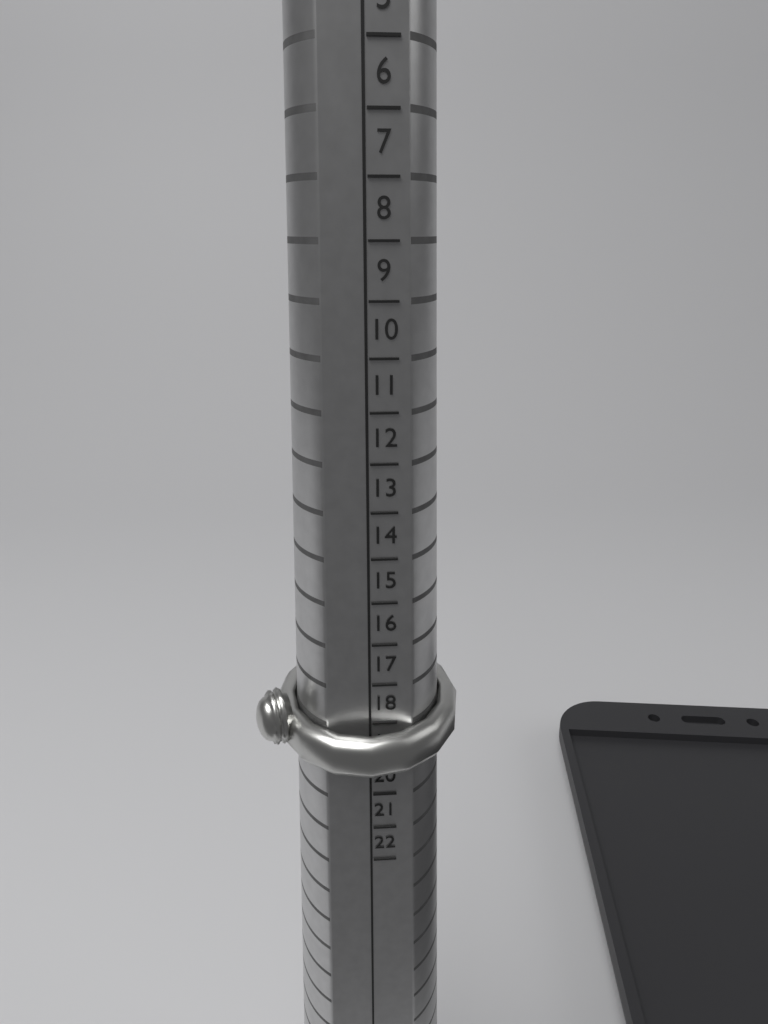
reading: 19 HK
